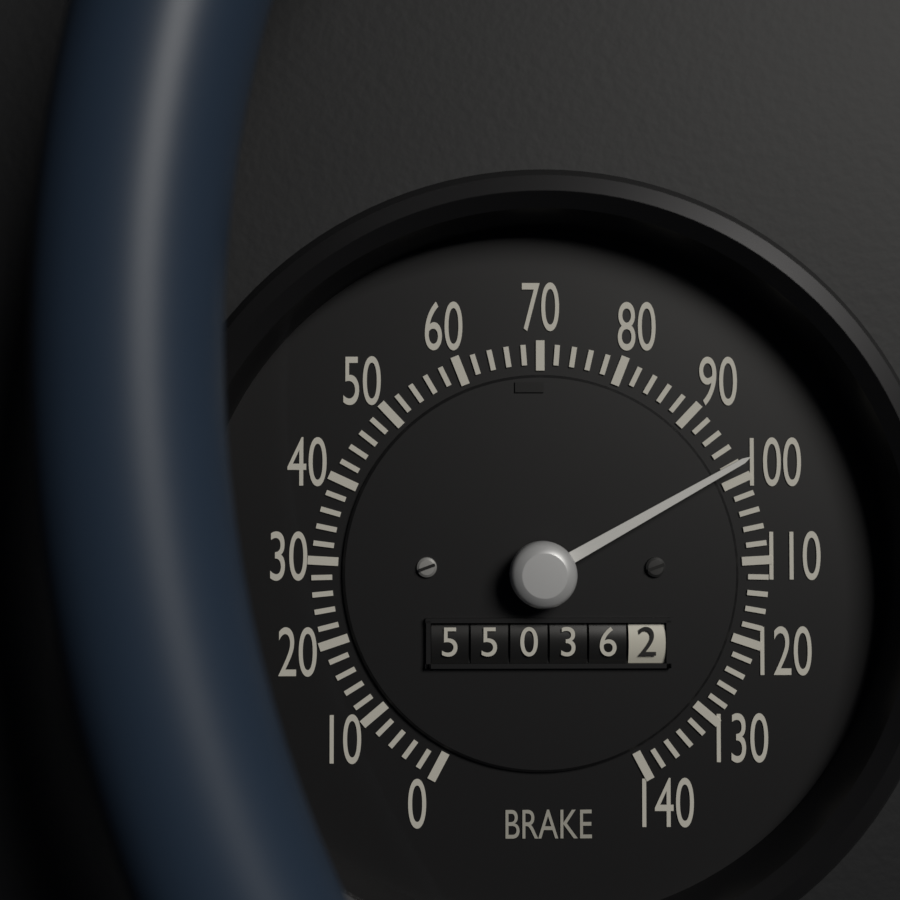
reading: 98 (no unit)
